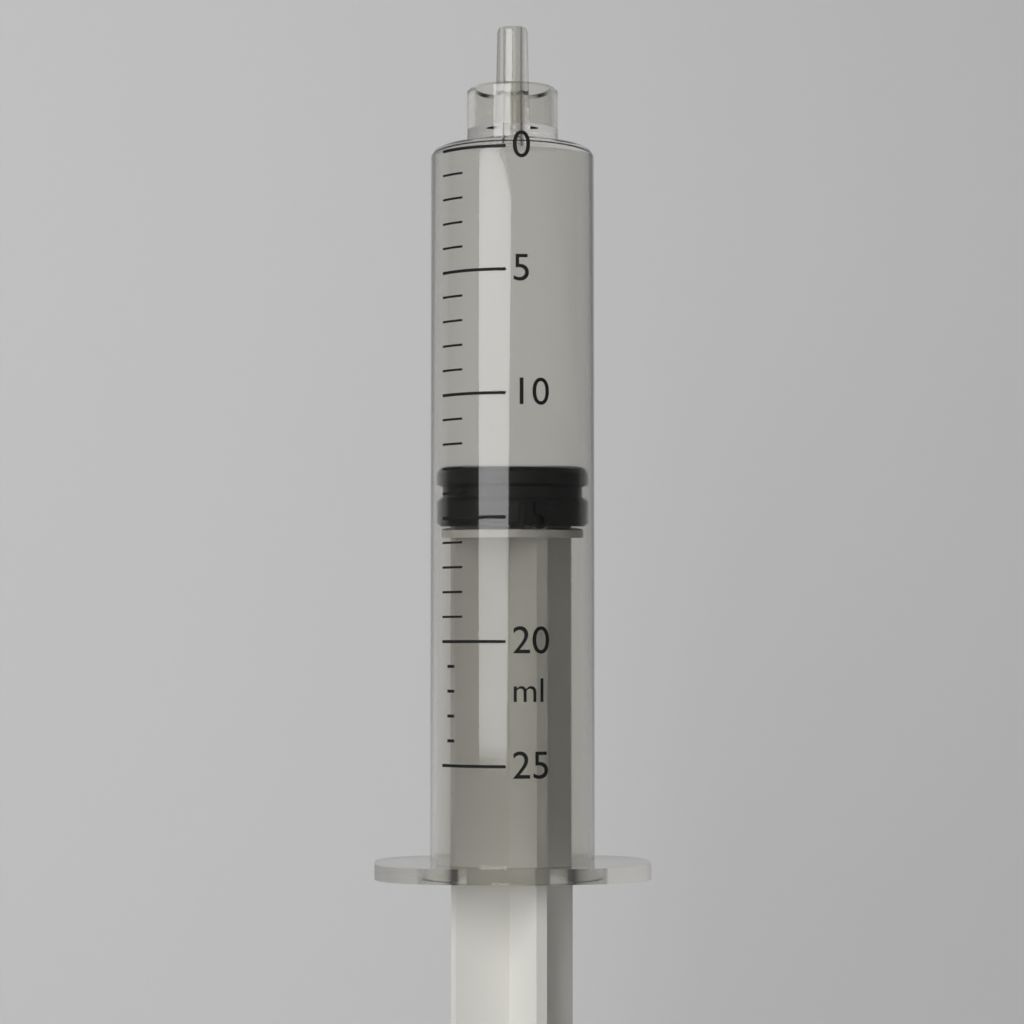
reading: 13 ml
